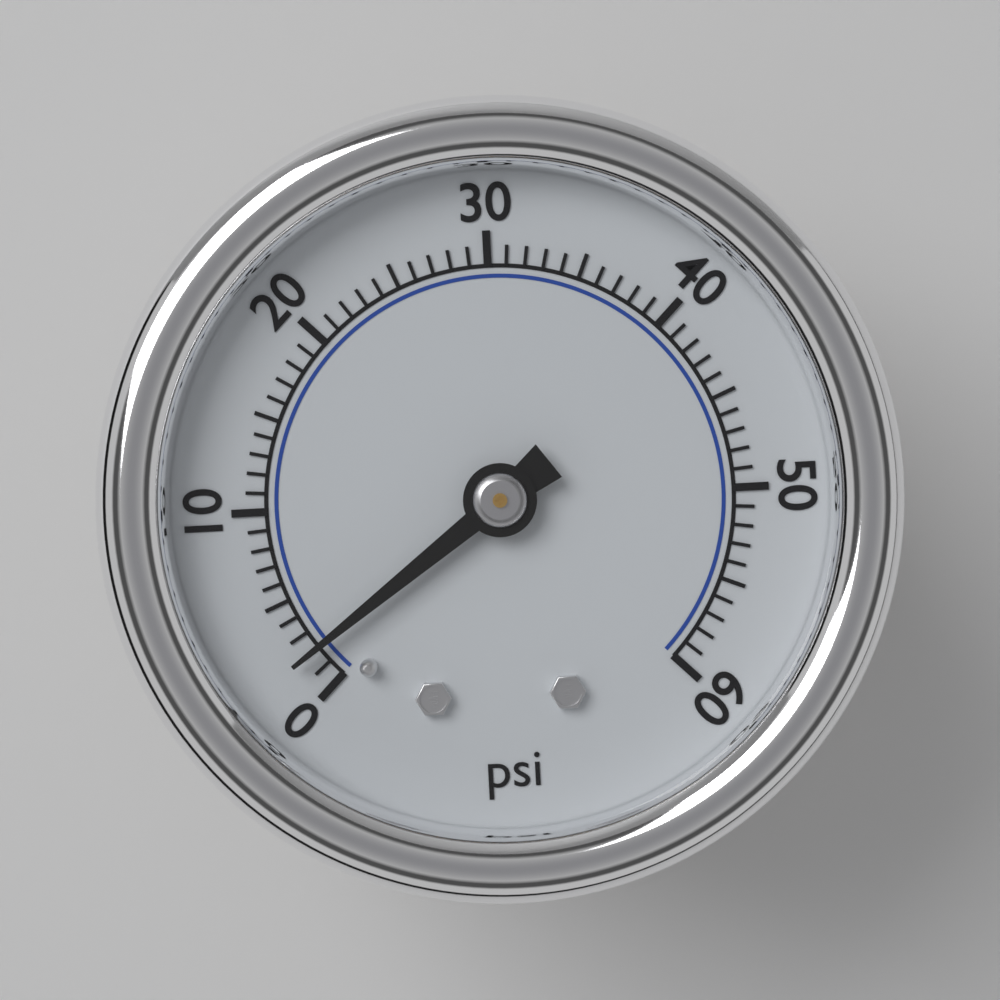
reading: 2 psi
